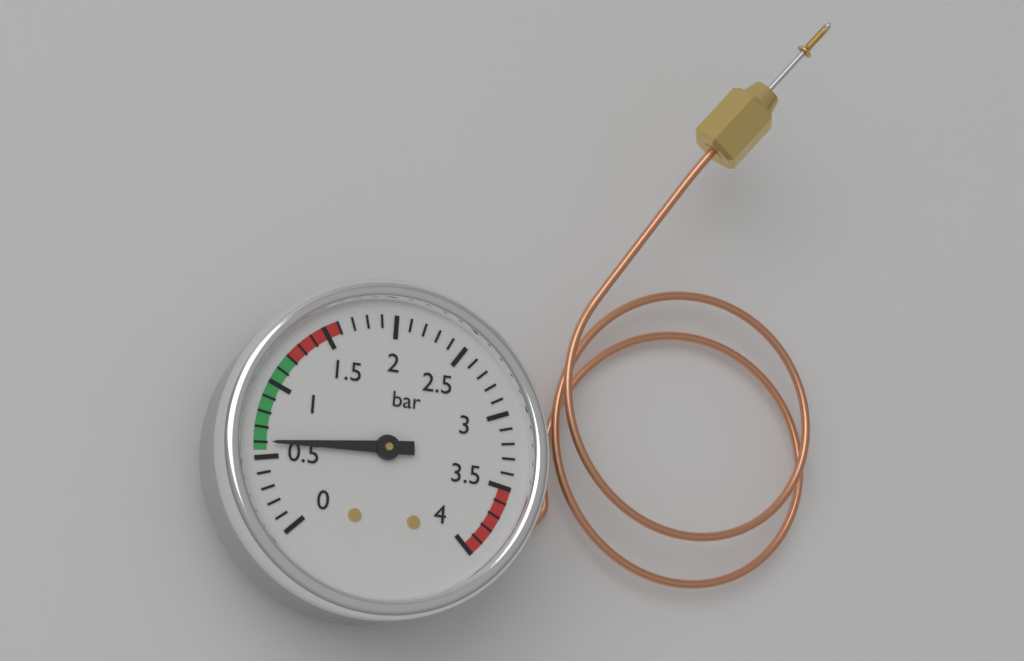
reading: 0.6 bar
